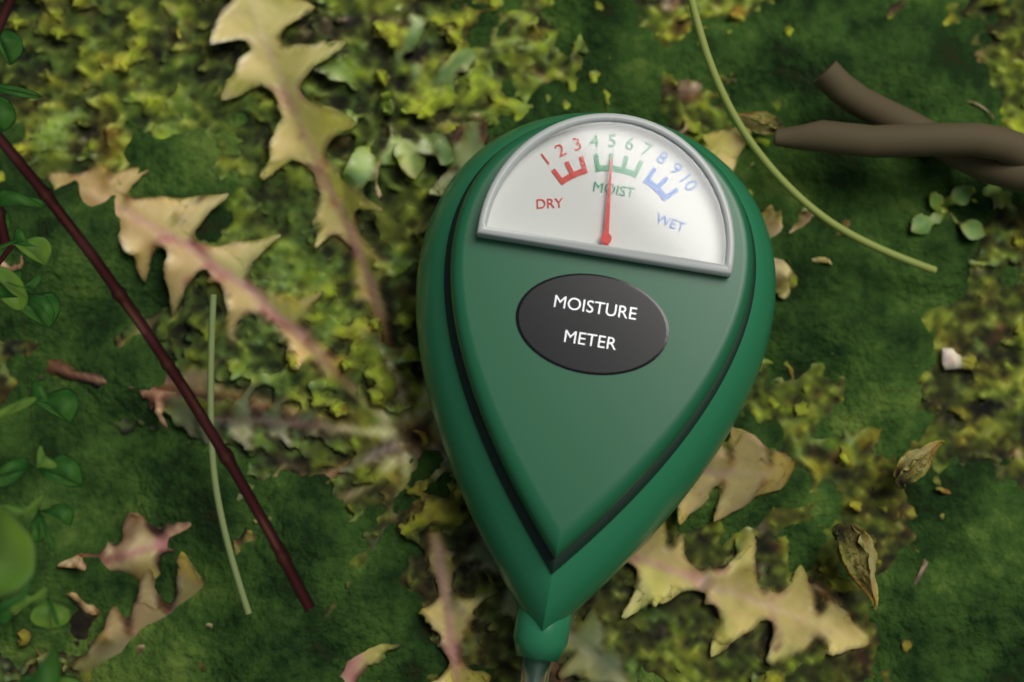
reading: 5 (no unit)
